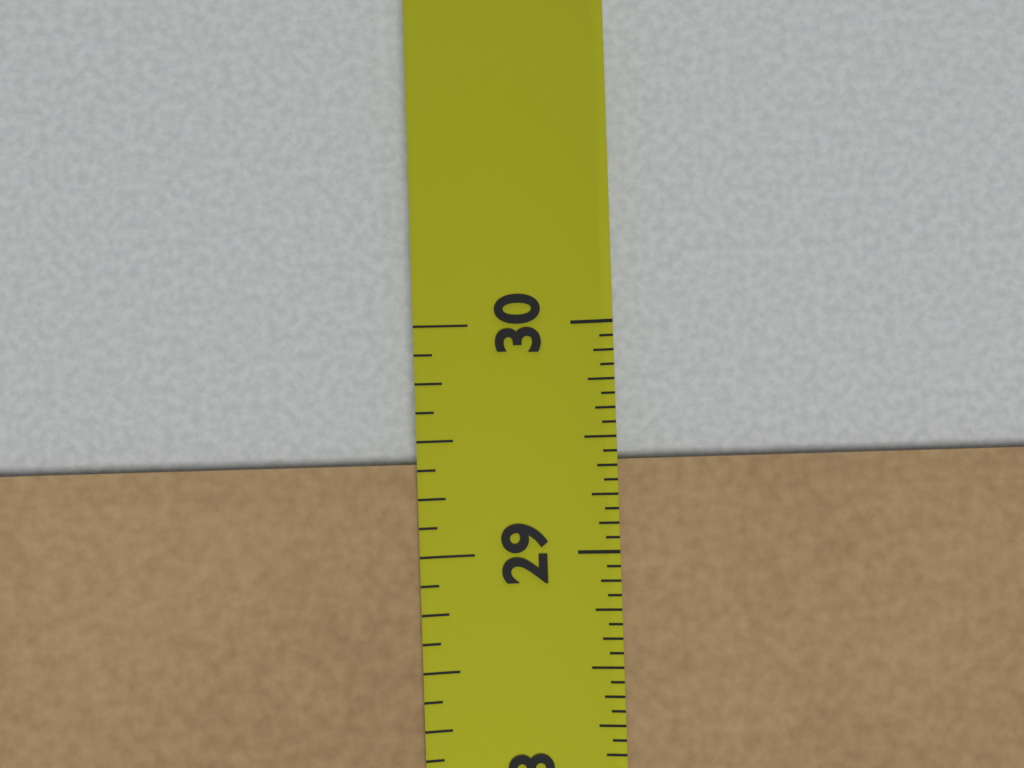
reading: 29.4375 in
